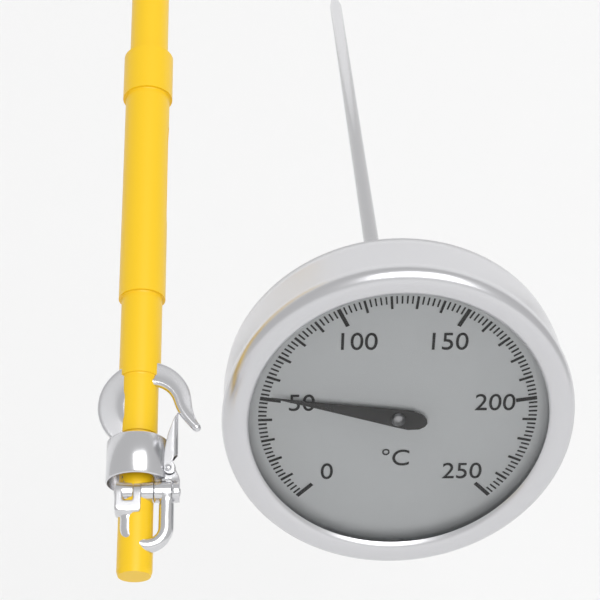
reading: 52 °C
